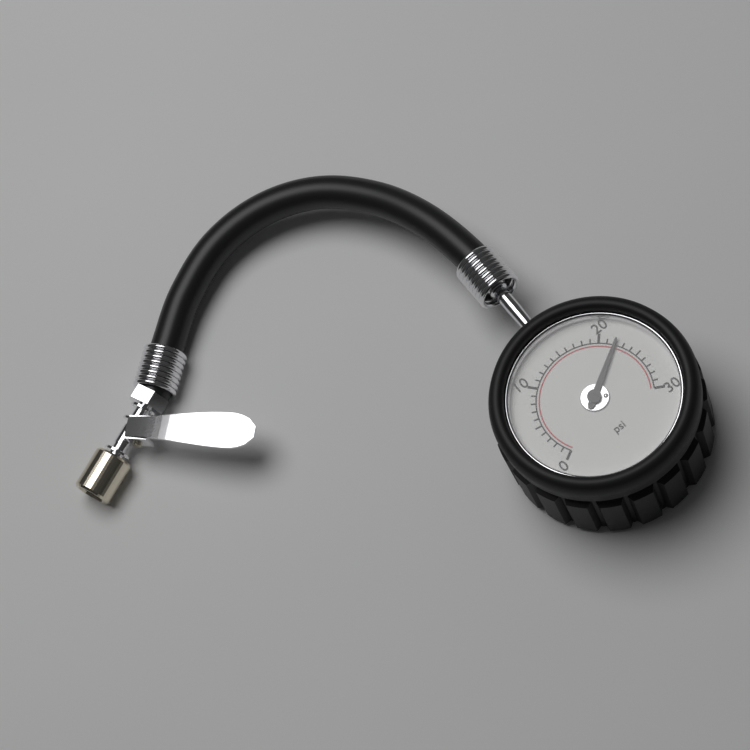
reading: 22 psi
